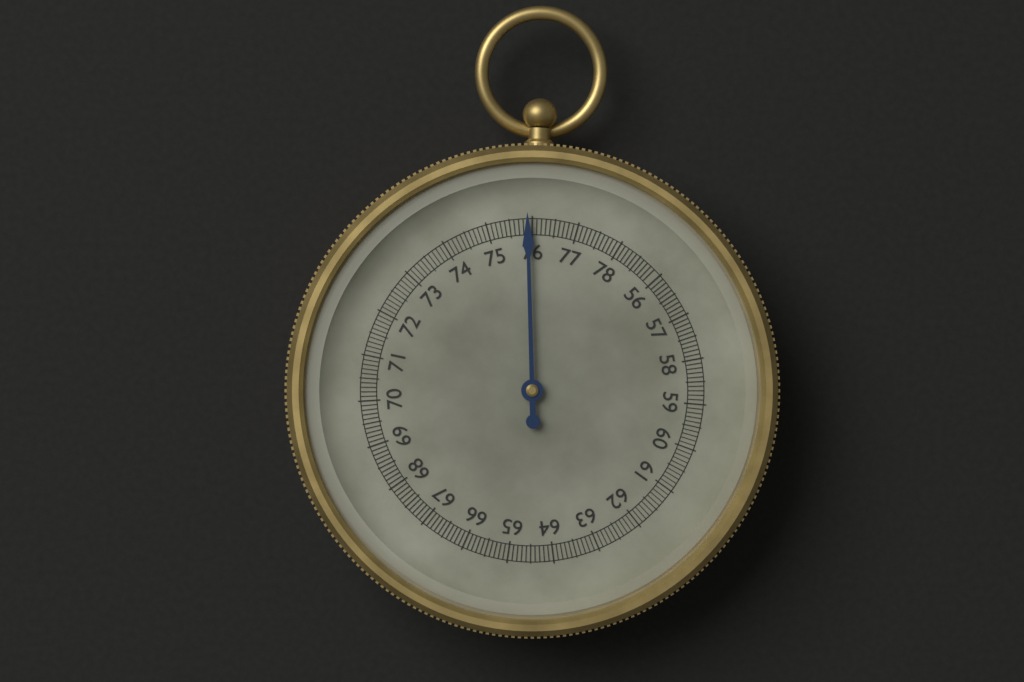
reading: 75.9 (no unit)
